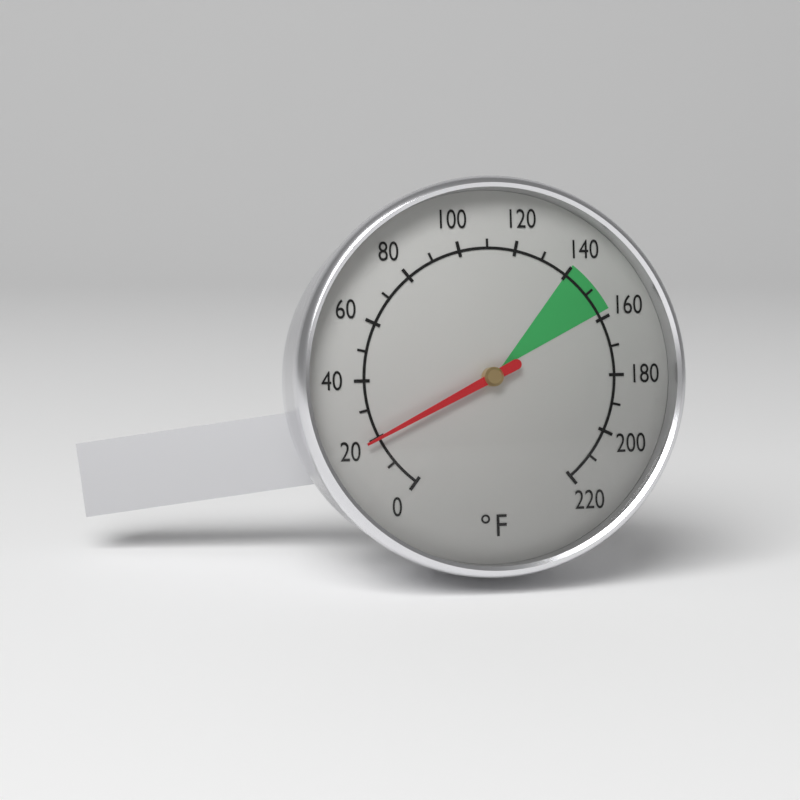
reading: 20 °F
